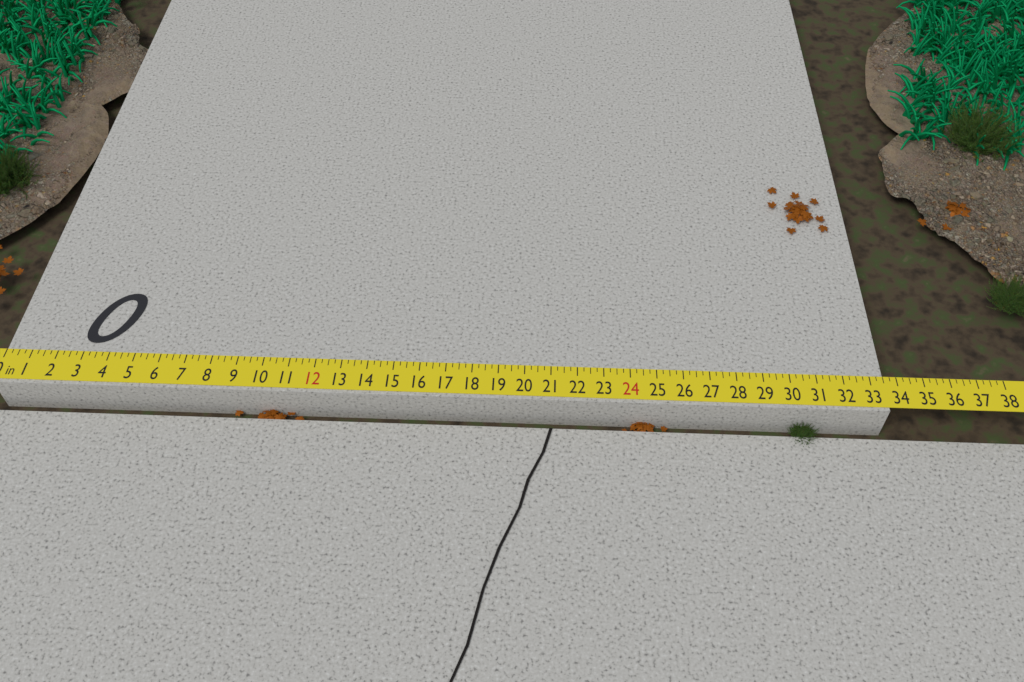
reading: 33.50 in
